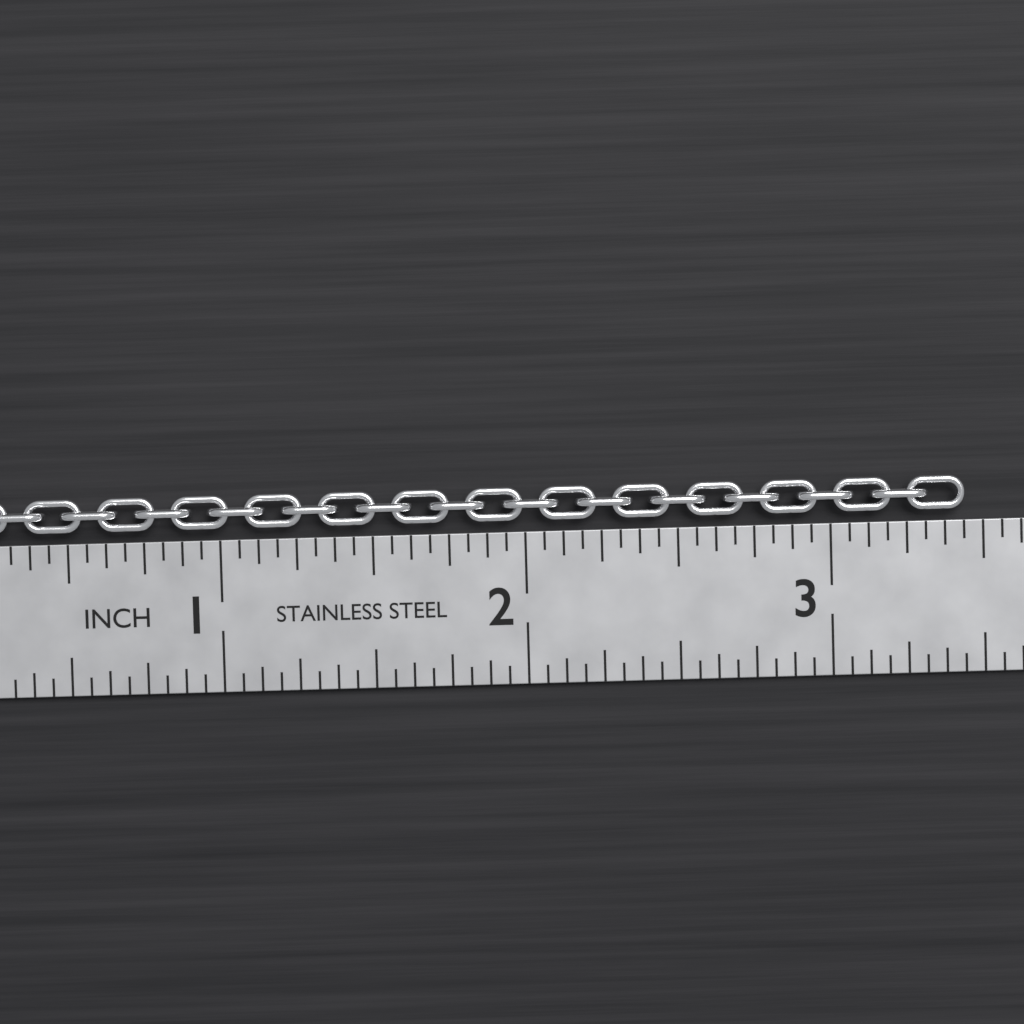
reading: 3.4375 in
